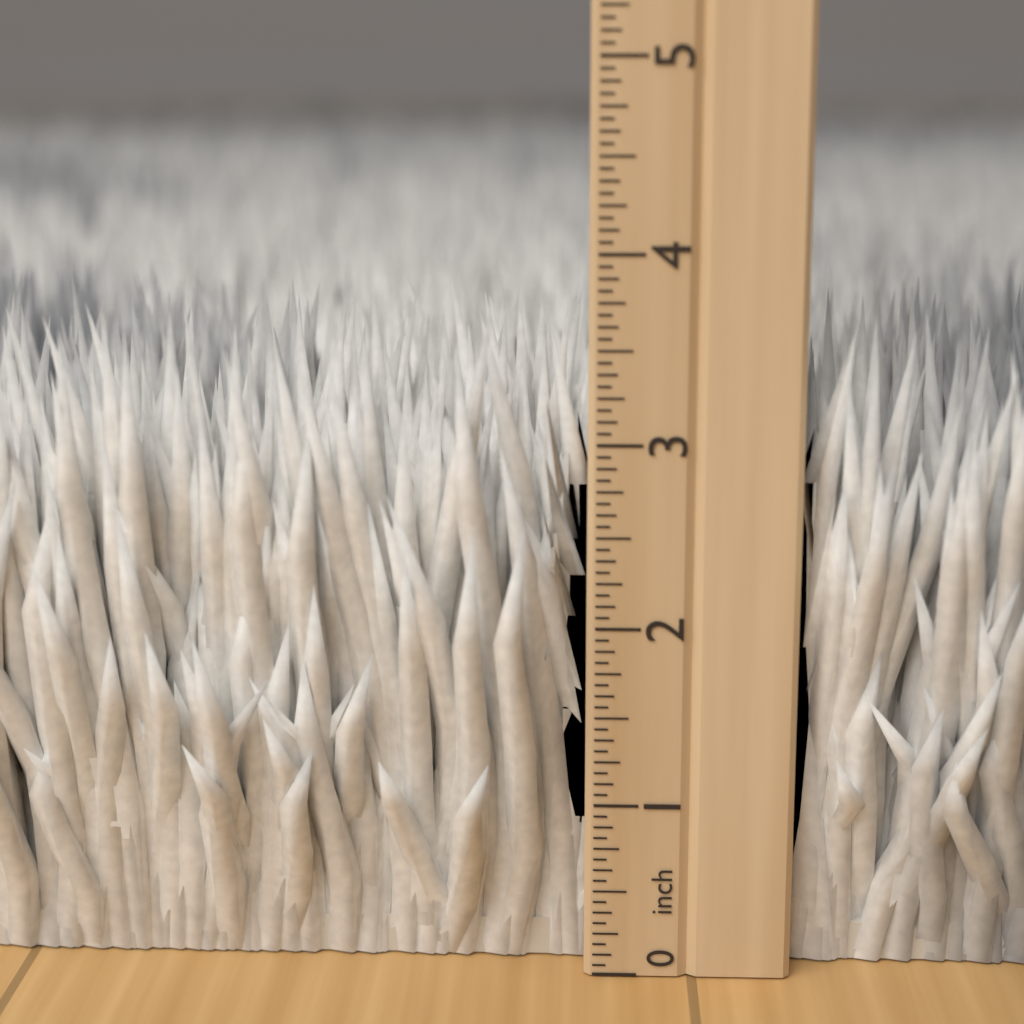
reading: 3.7500 inch
